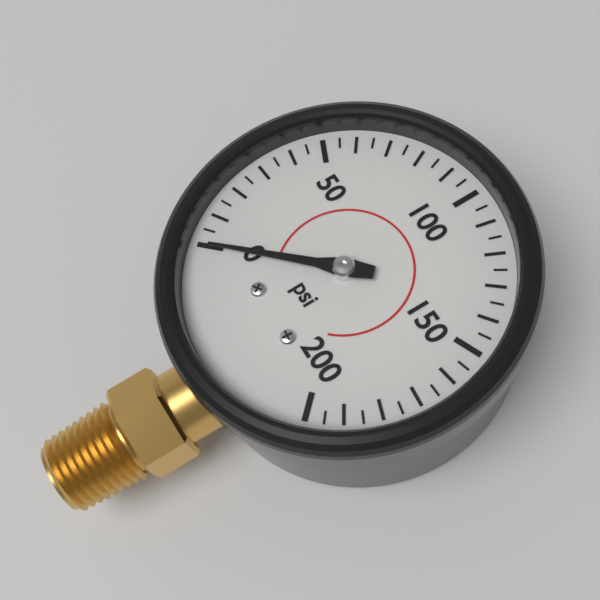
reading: 0 psi
